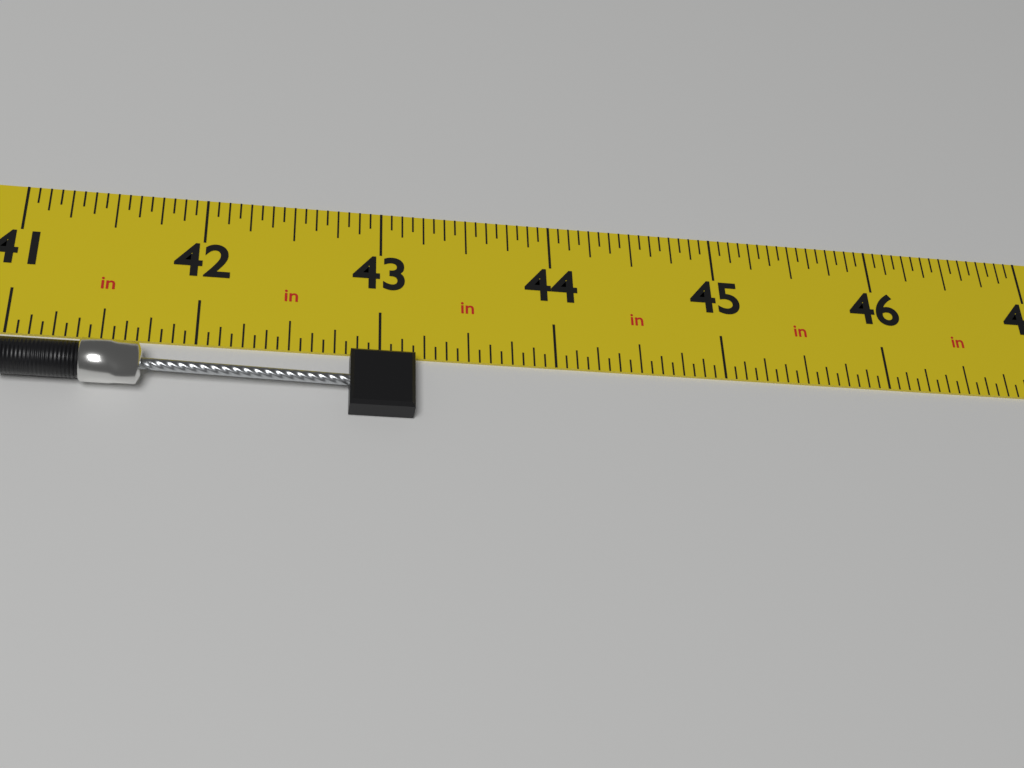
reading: 43.1875 in
